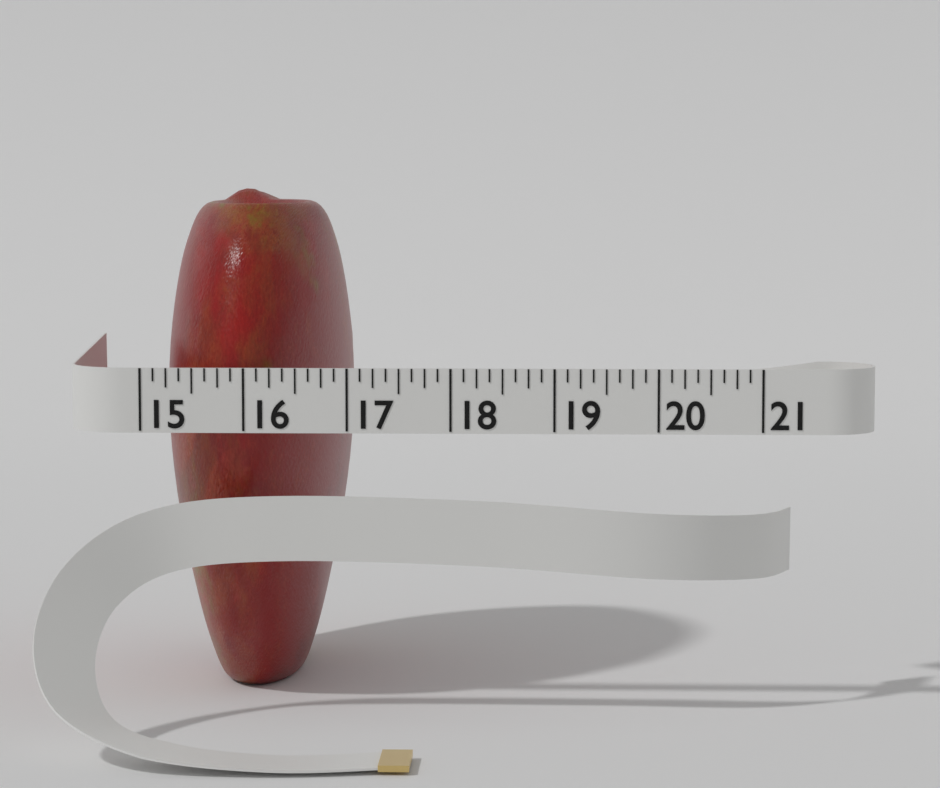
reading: 16.875 (no unit)
